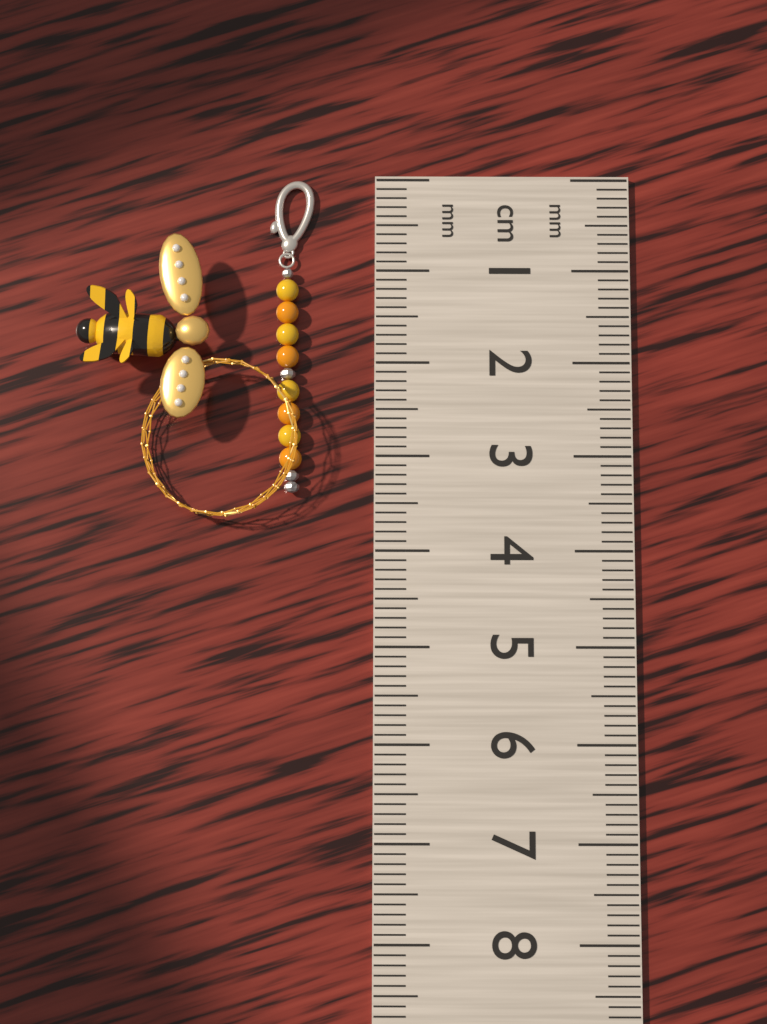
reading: 3.4 cm
